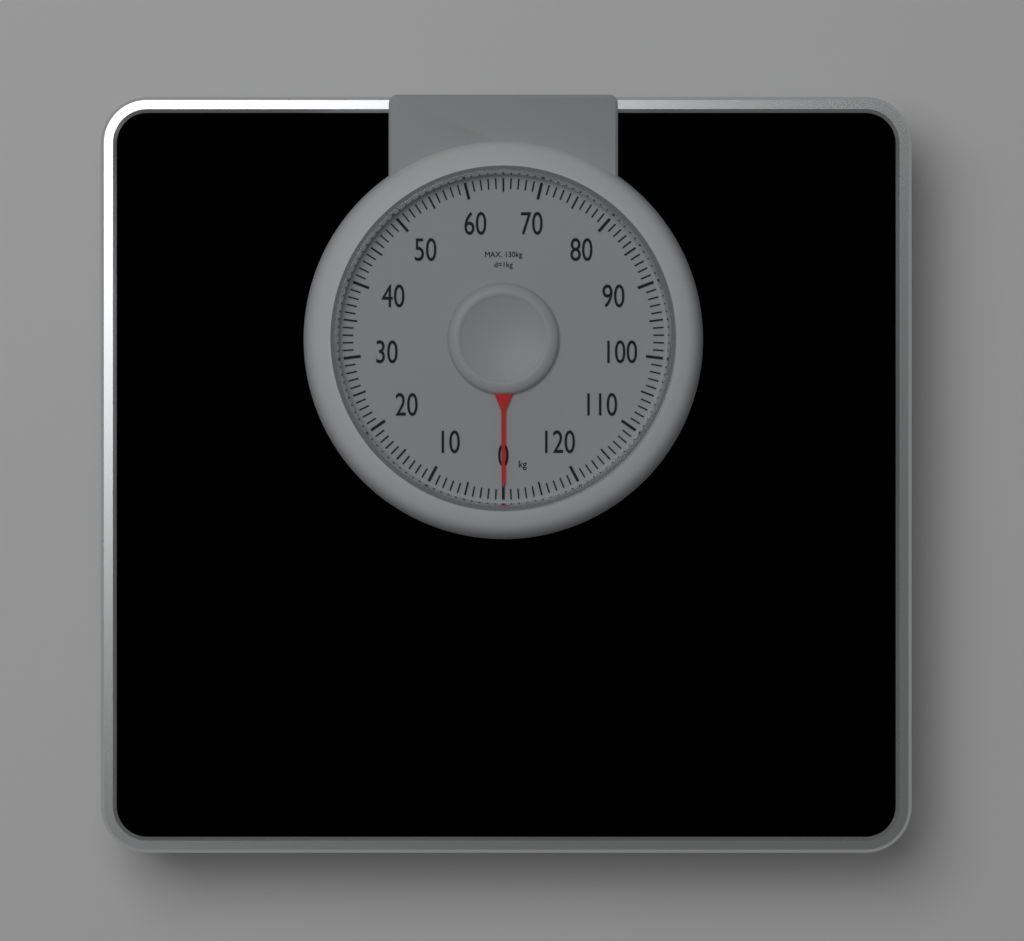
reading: 0 kg
